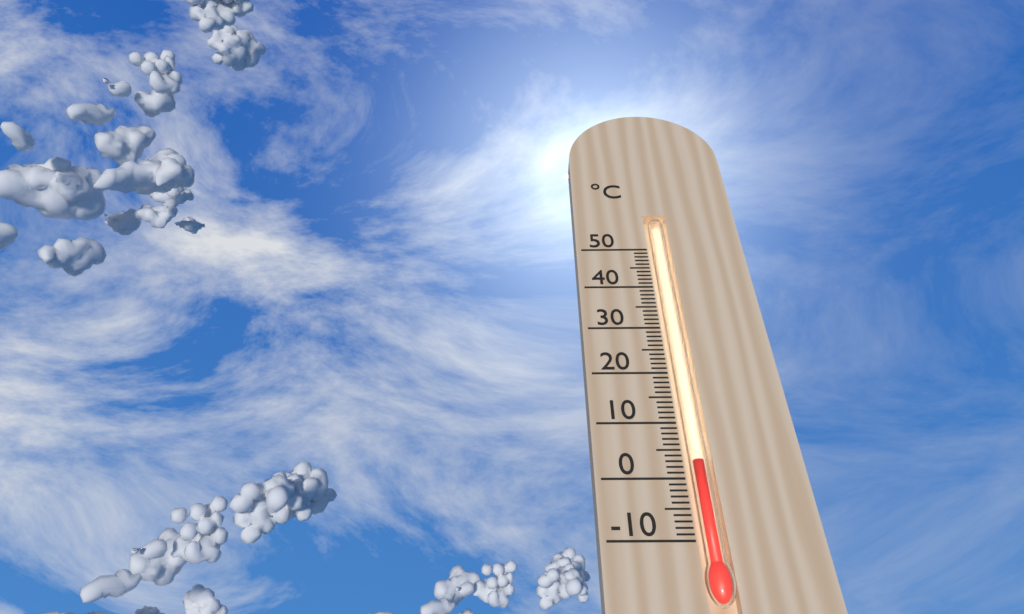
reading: 3 °C
